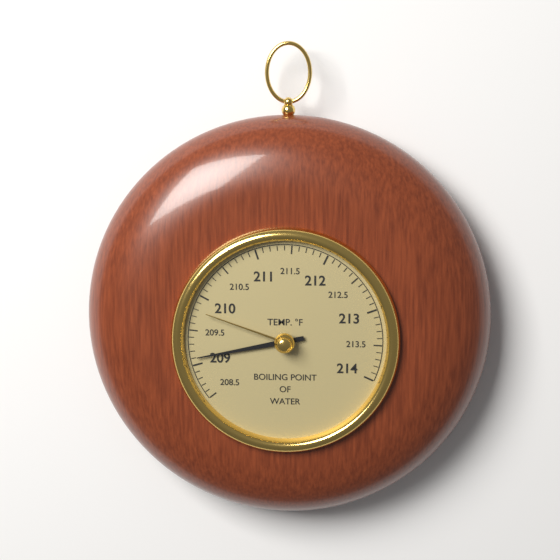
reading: 209.1 °F
